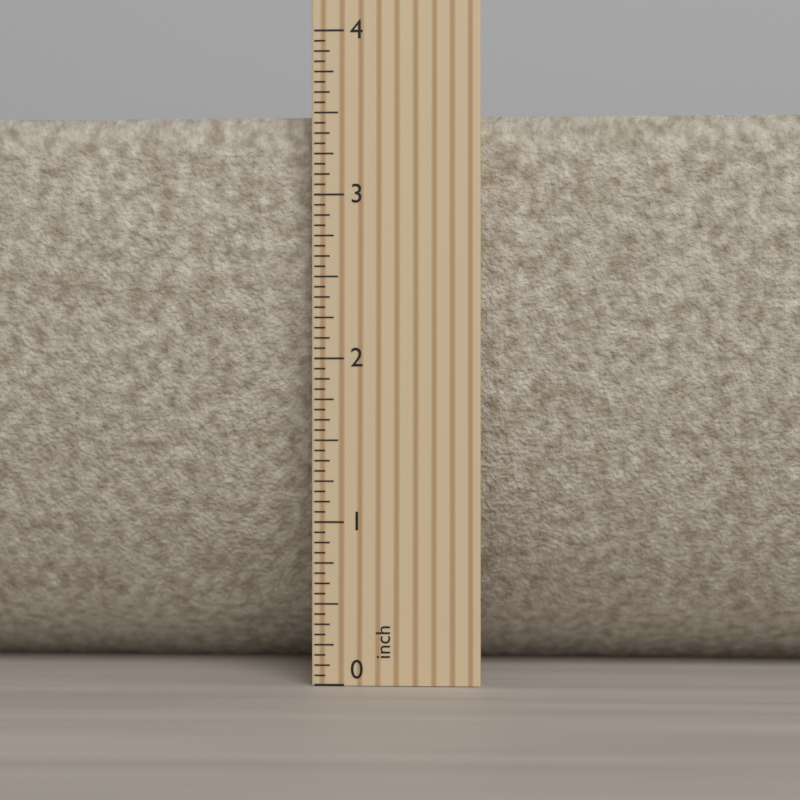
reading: 3.5000 inch
